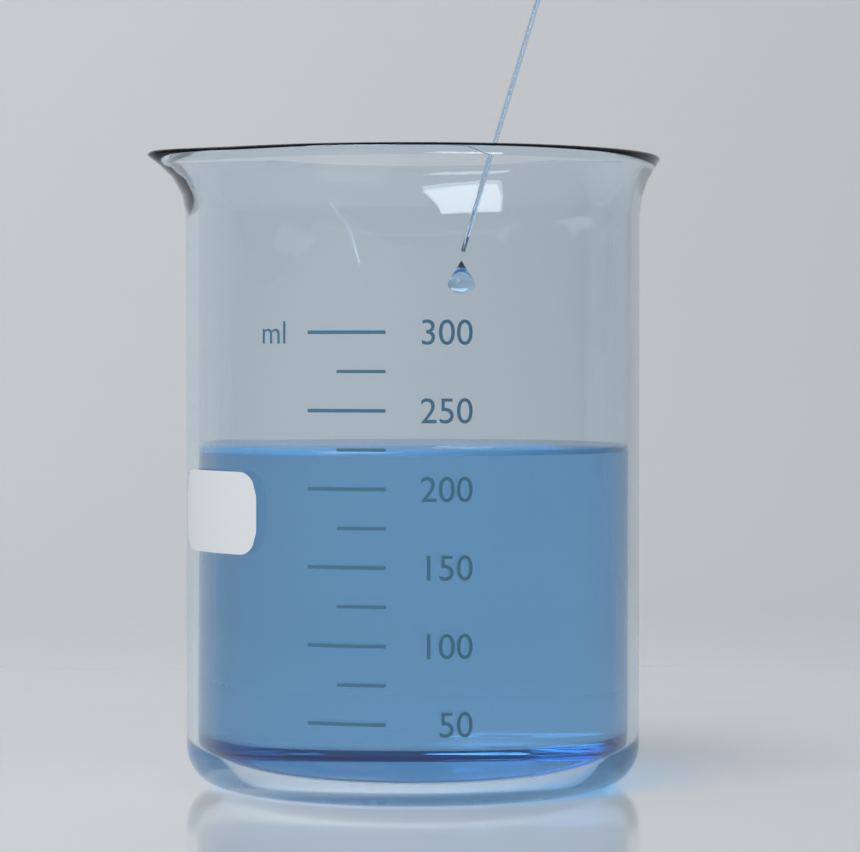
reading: 225 ml
